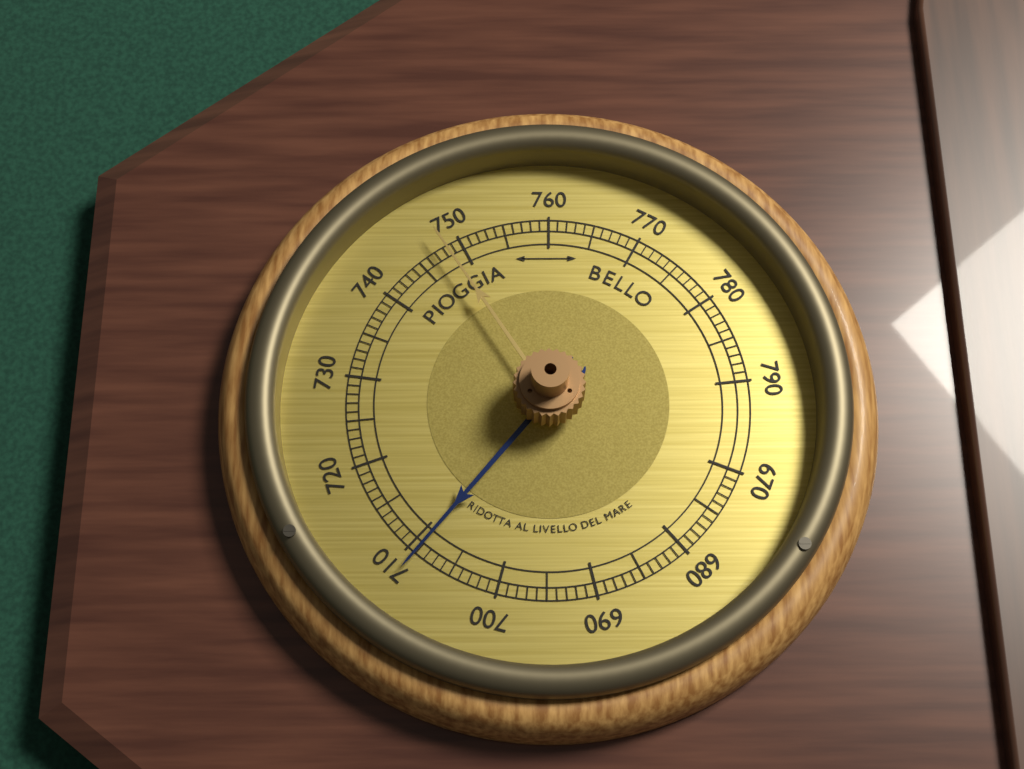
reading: 709 (no unit)
